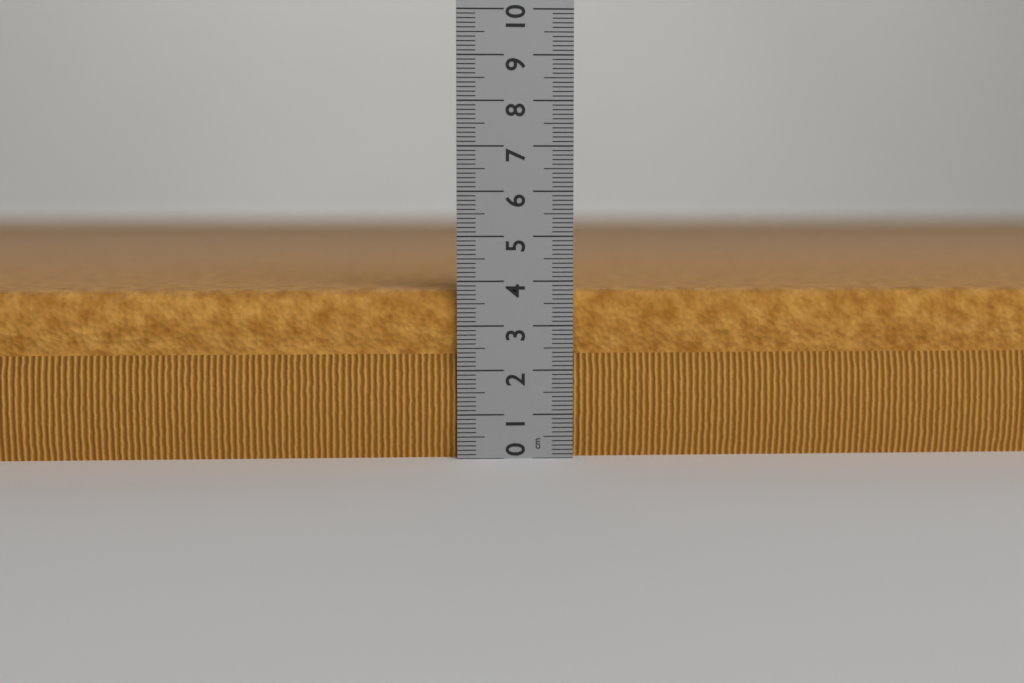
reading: 3.8 cm
